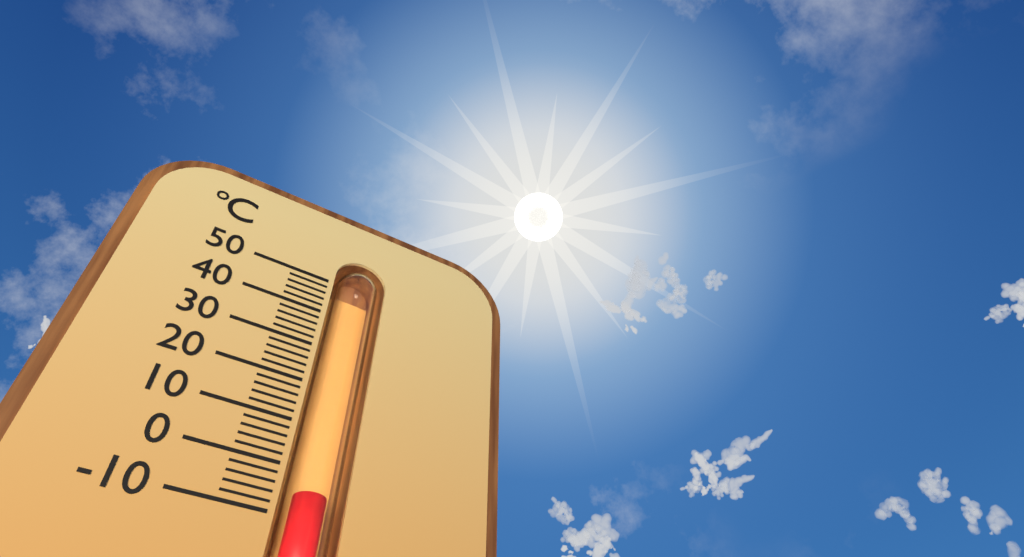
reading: -4 °C
